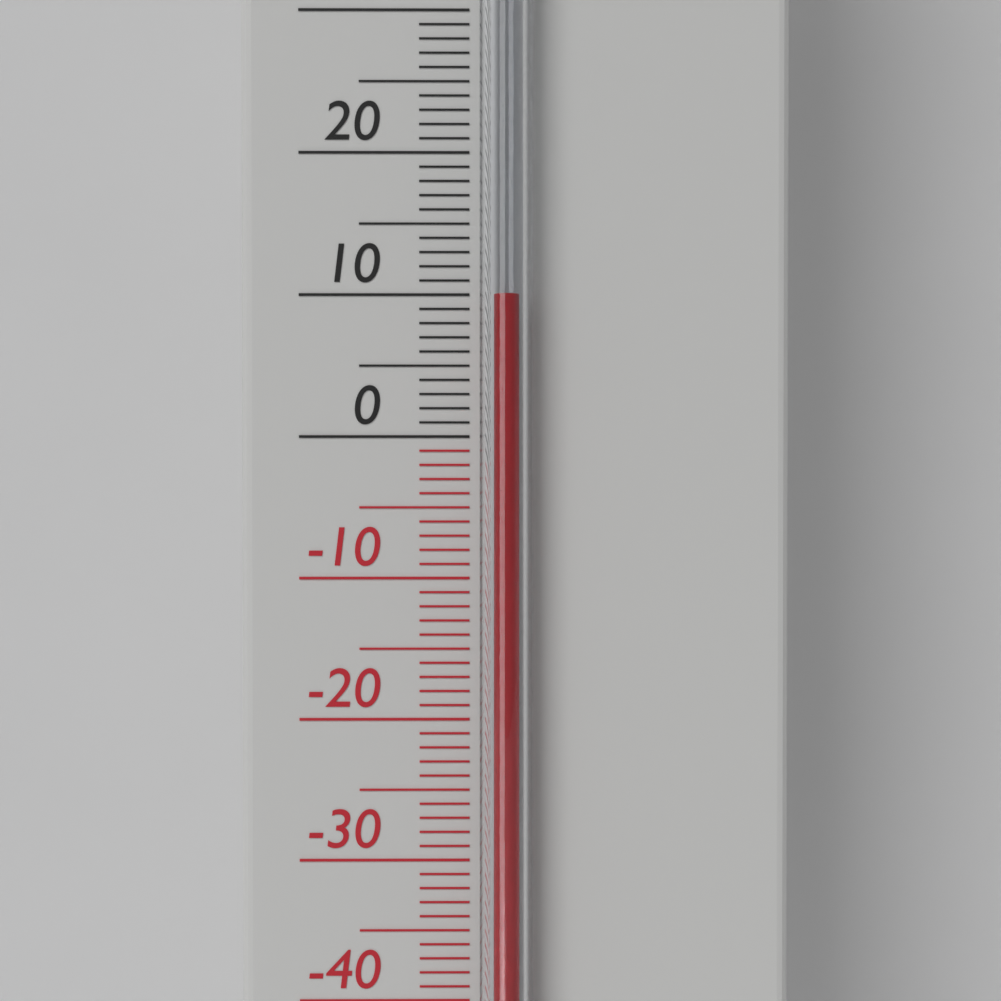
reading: 10 °C
